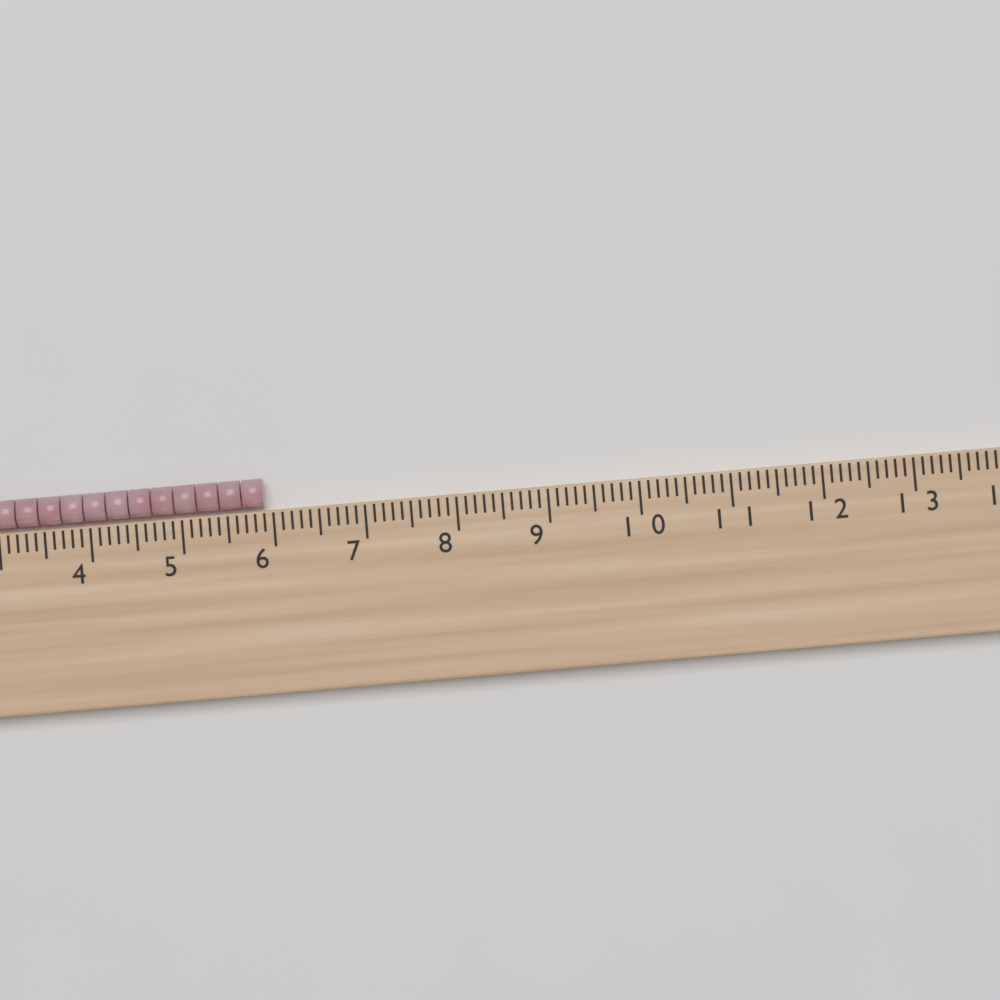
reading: 5.9 cm
